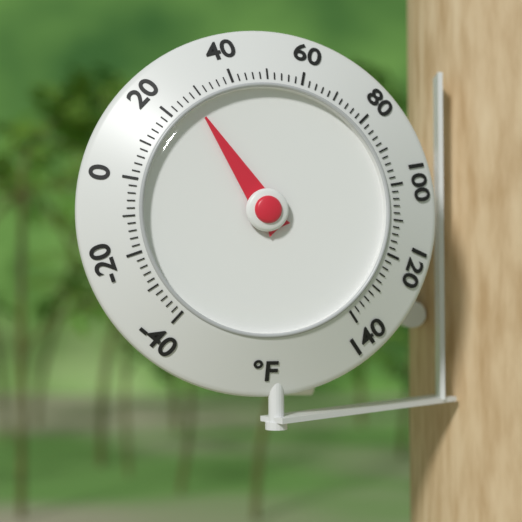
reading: 28 °F
